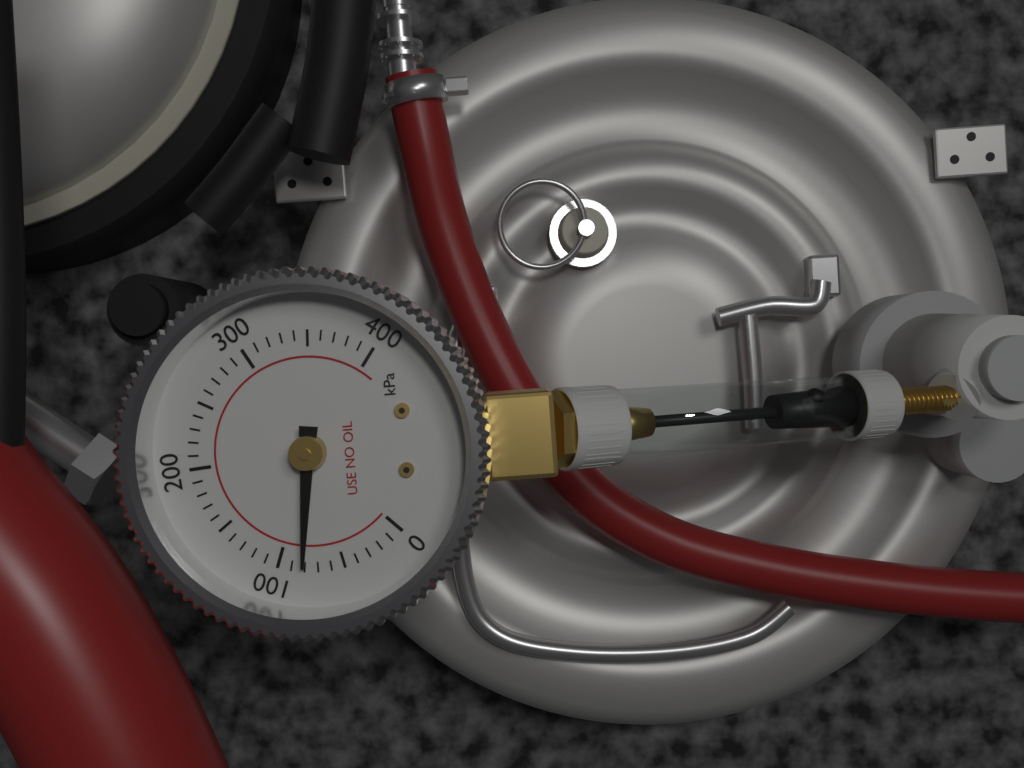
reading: 80 kPa
